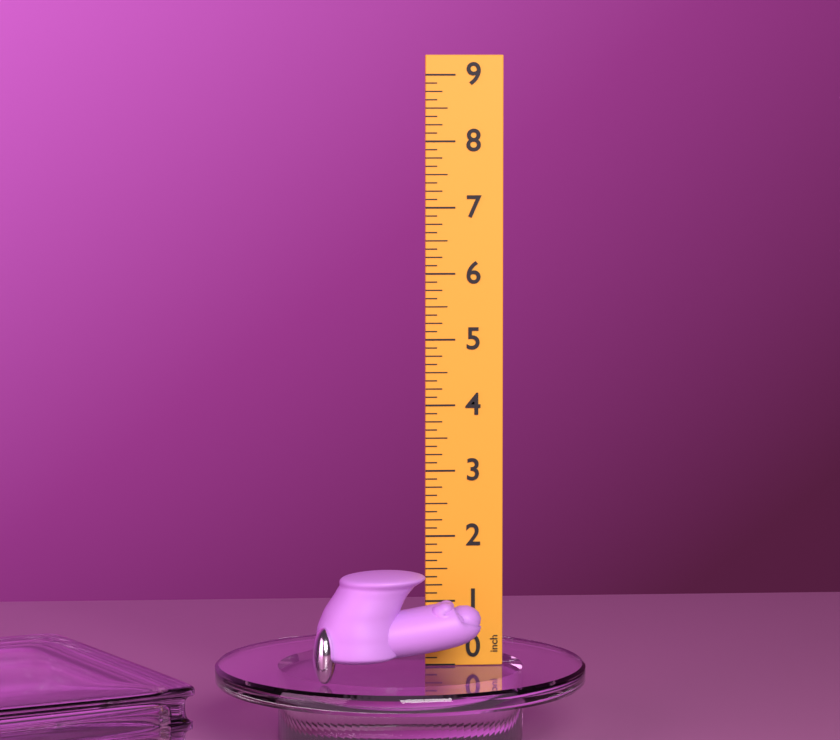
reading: 1.625 inch
